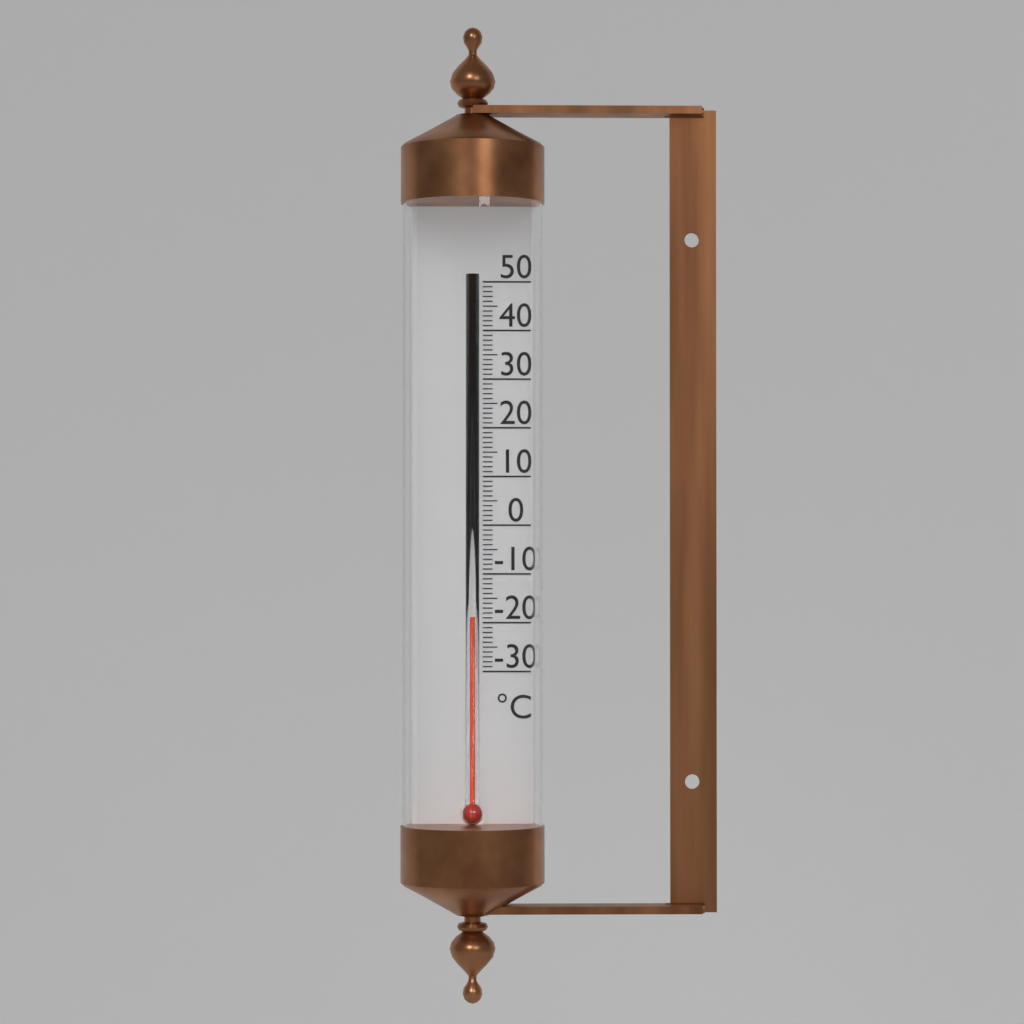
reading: -19 °C
